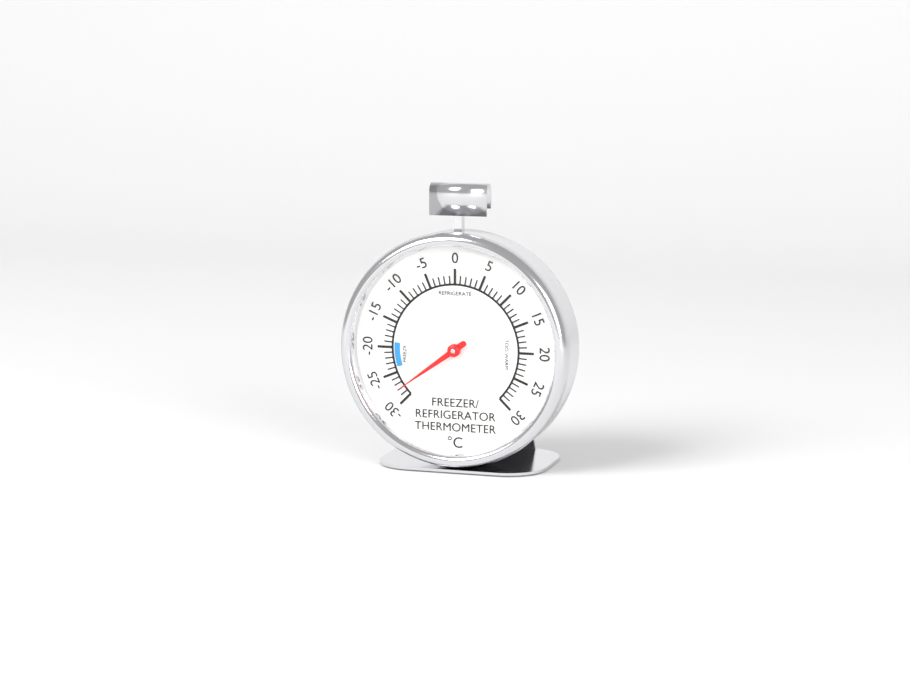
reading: -28 °C
